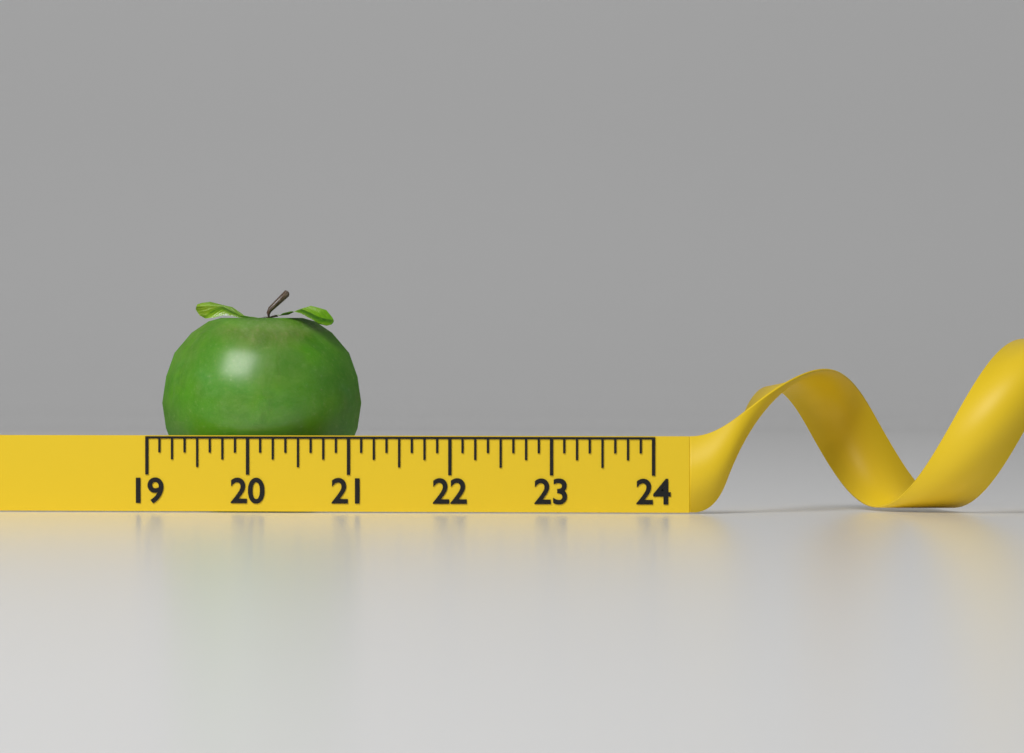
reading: 21.000 (no unit)
